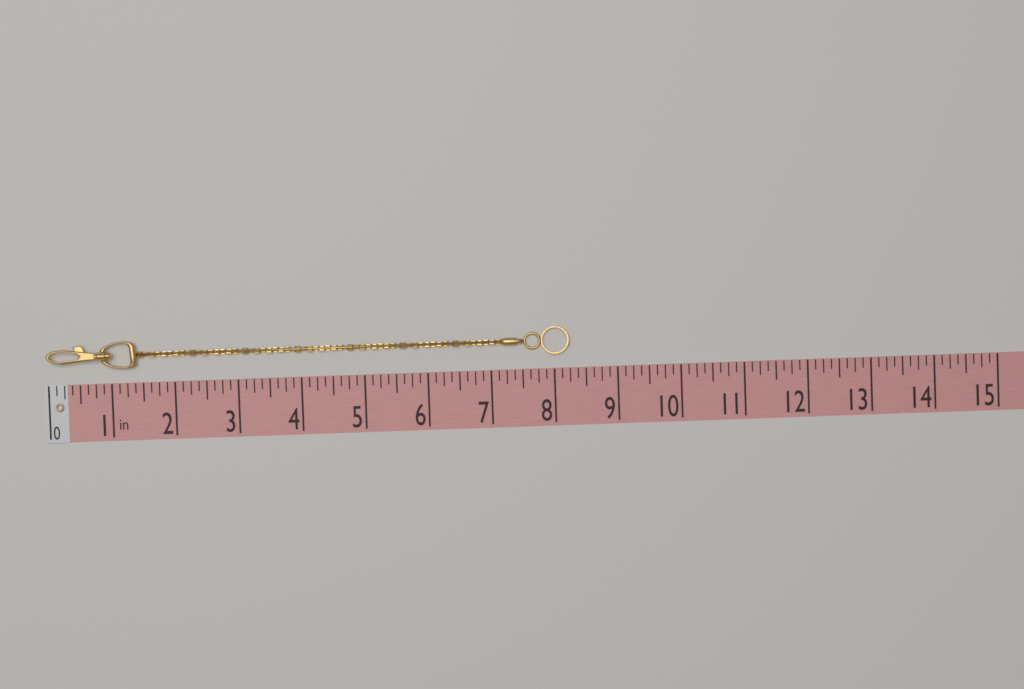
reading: 8.250 in
